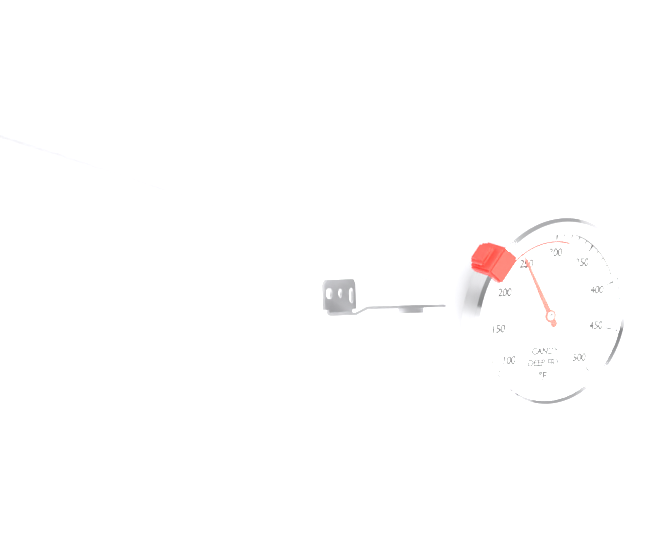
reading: 250 °F
